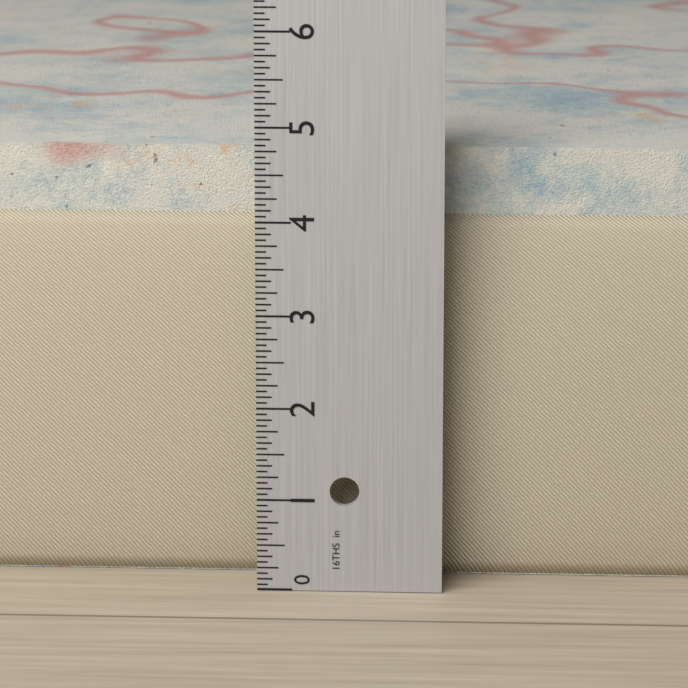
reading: 4.6875 in
